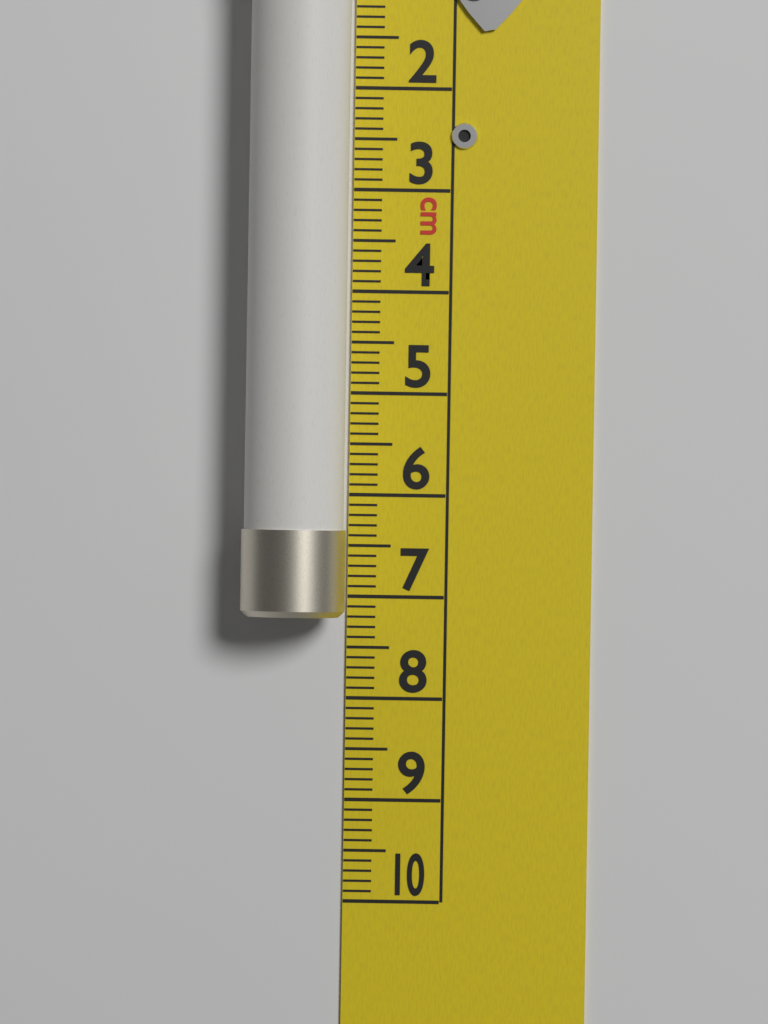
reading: 7.2 cm
